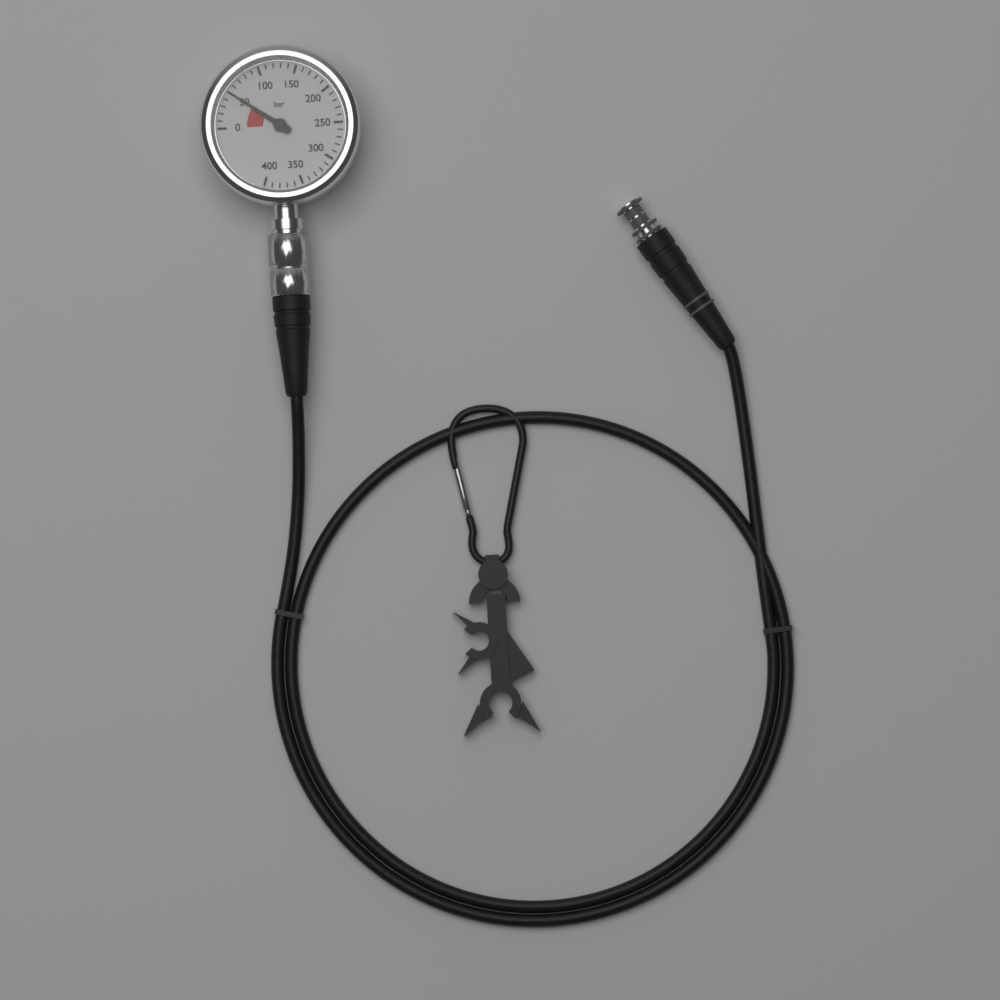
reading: 50 bar
